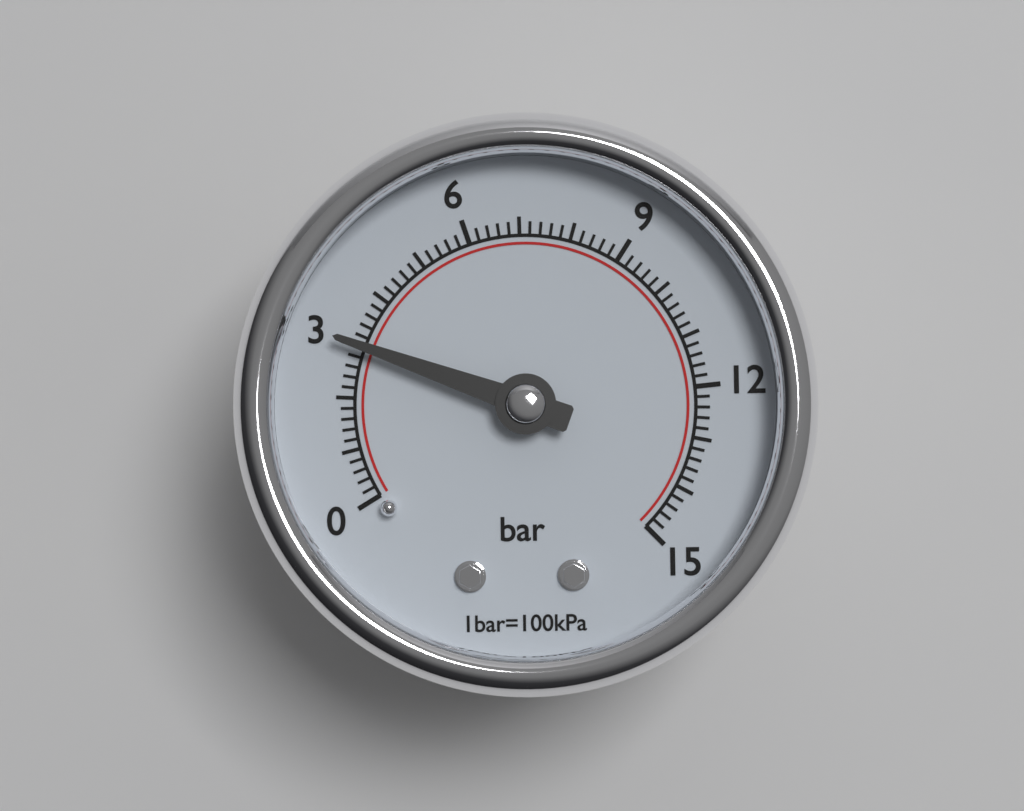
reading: 3.0 bar
